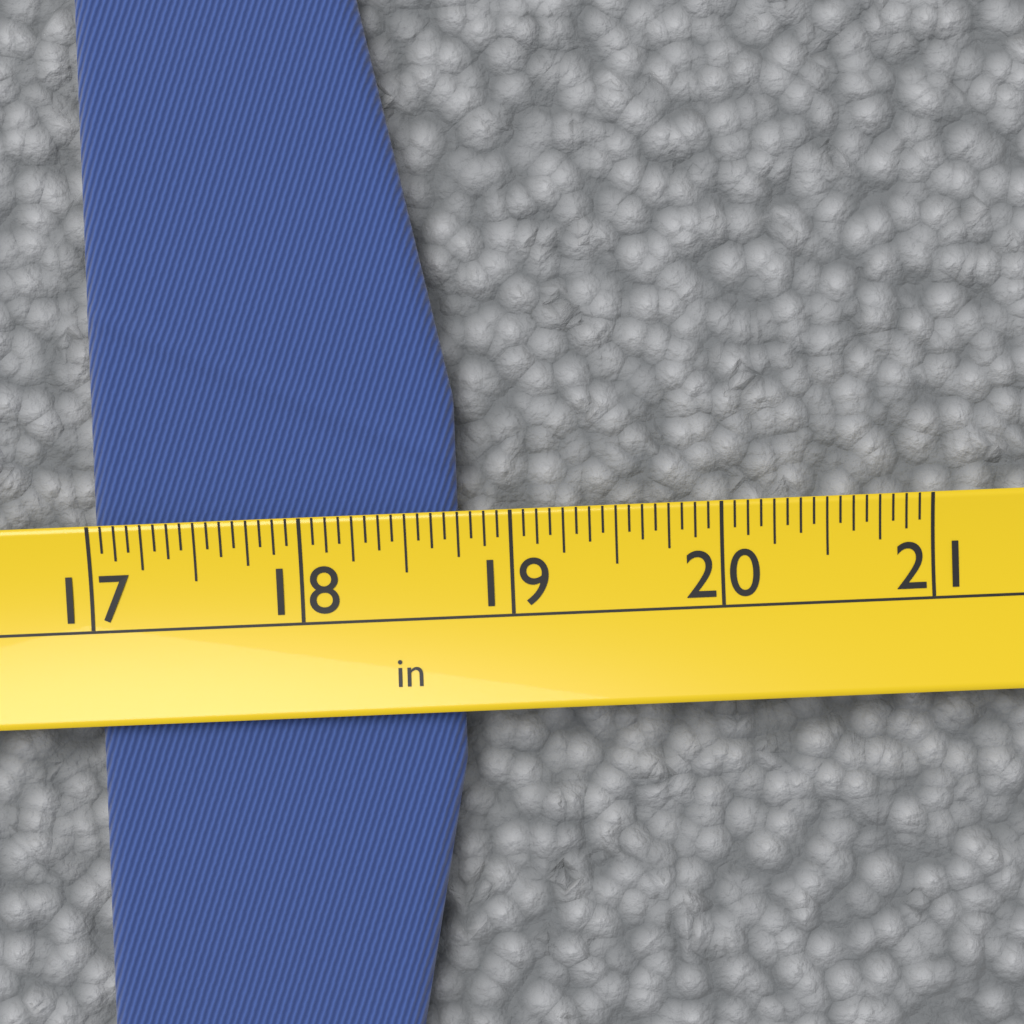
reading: 18.7500 in
